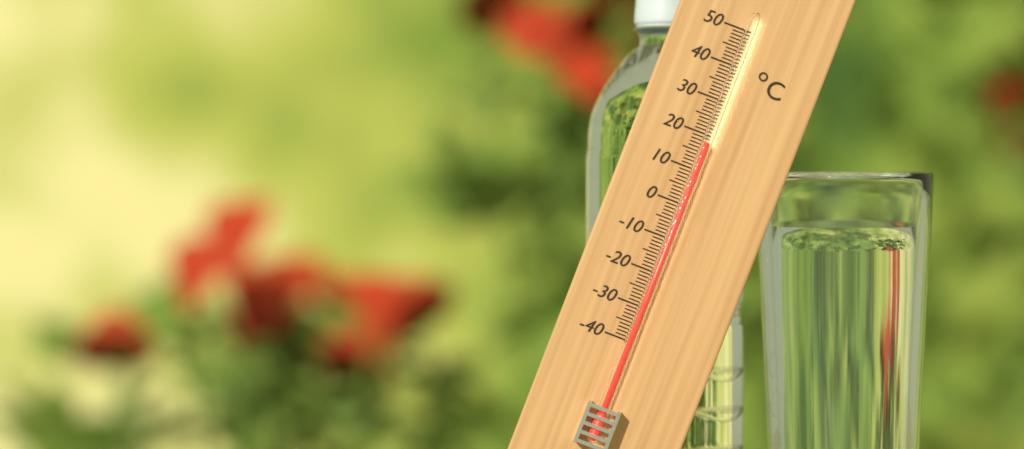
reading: 18 °C
